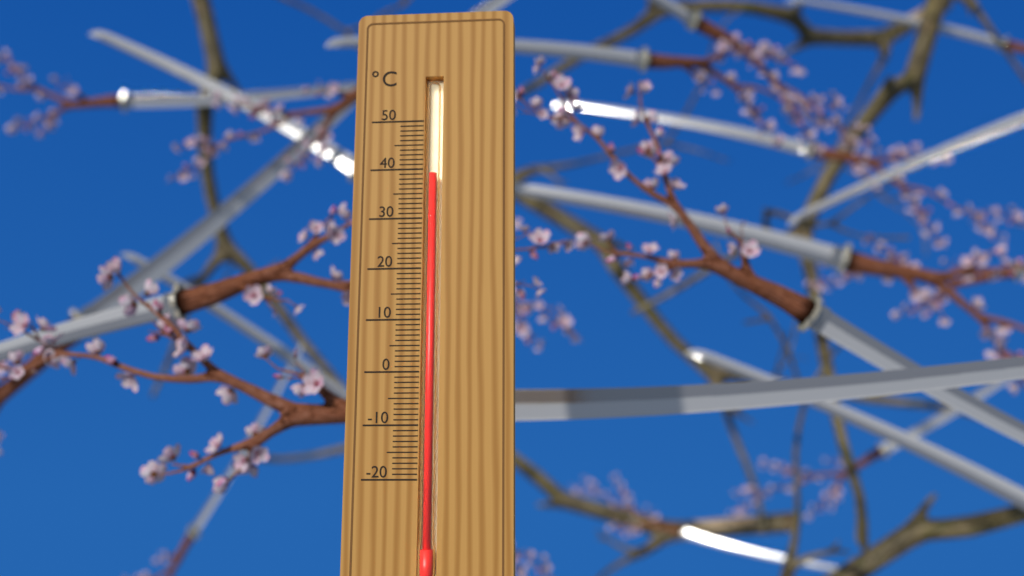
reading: 39 °C
